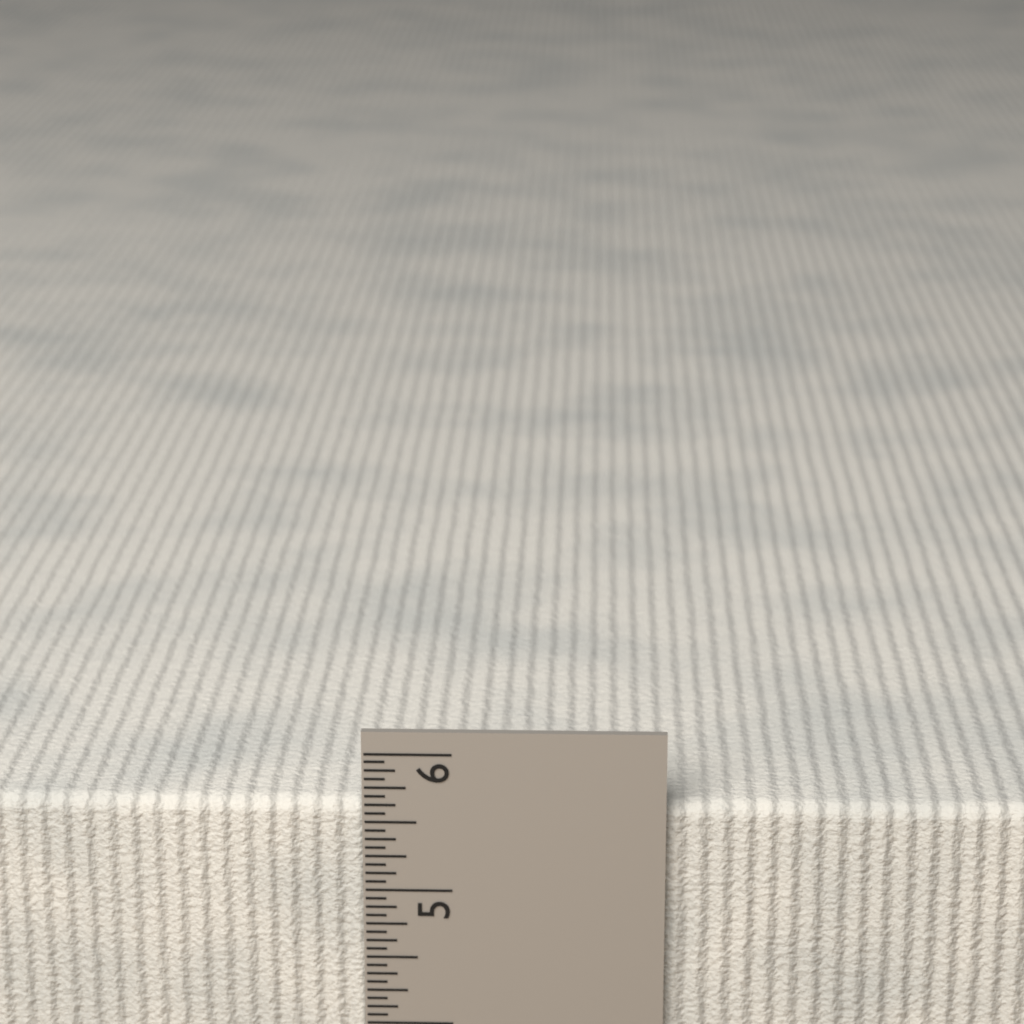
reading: 5.6250 in
